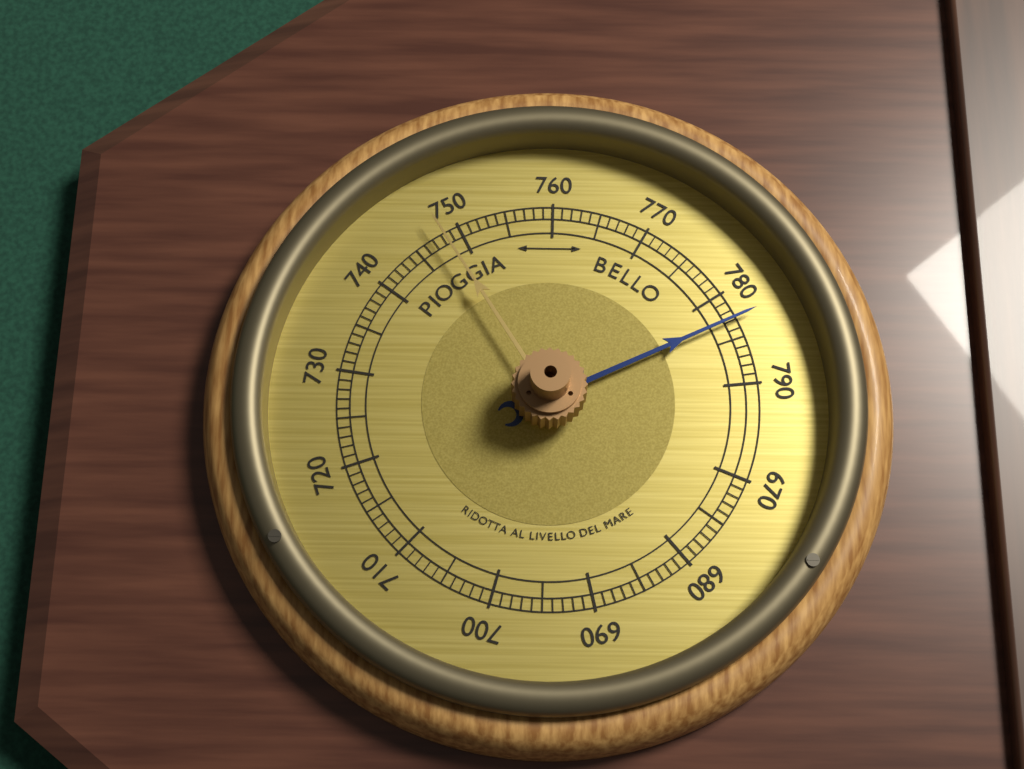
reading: 783 (no unit)
